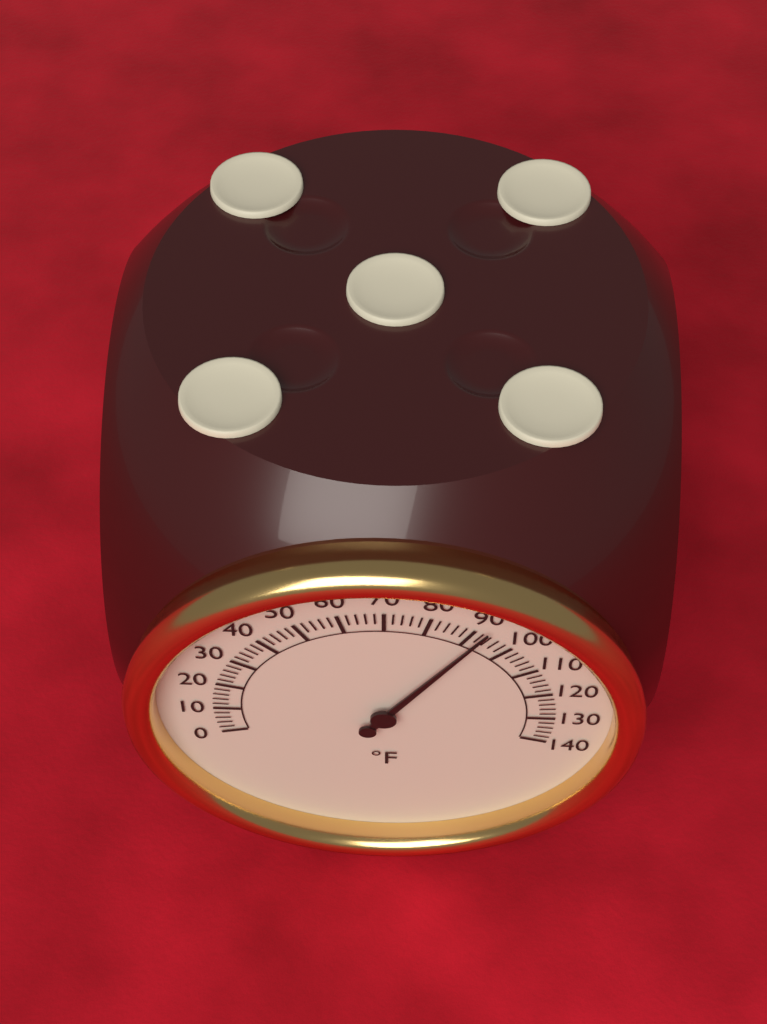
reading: 92 °F
